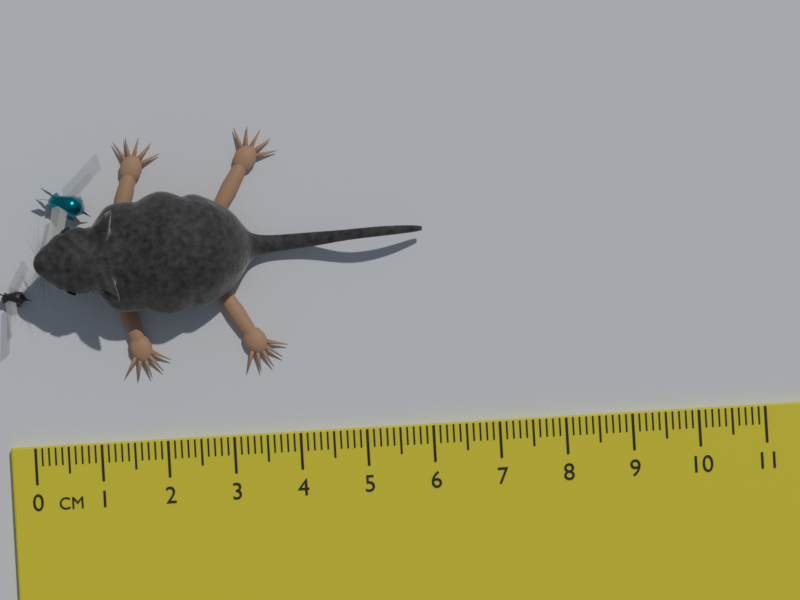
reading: 6.0 cm
